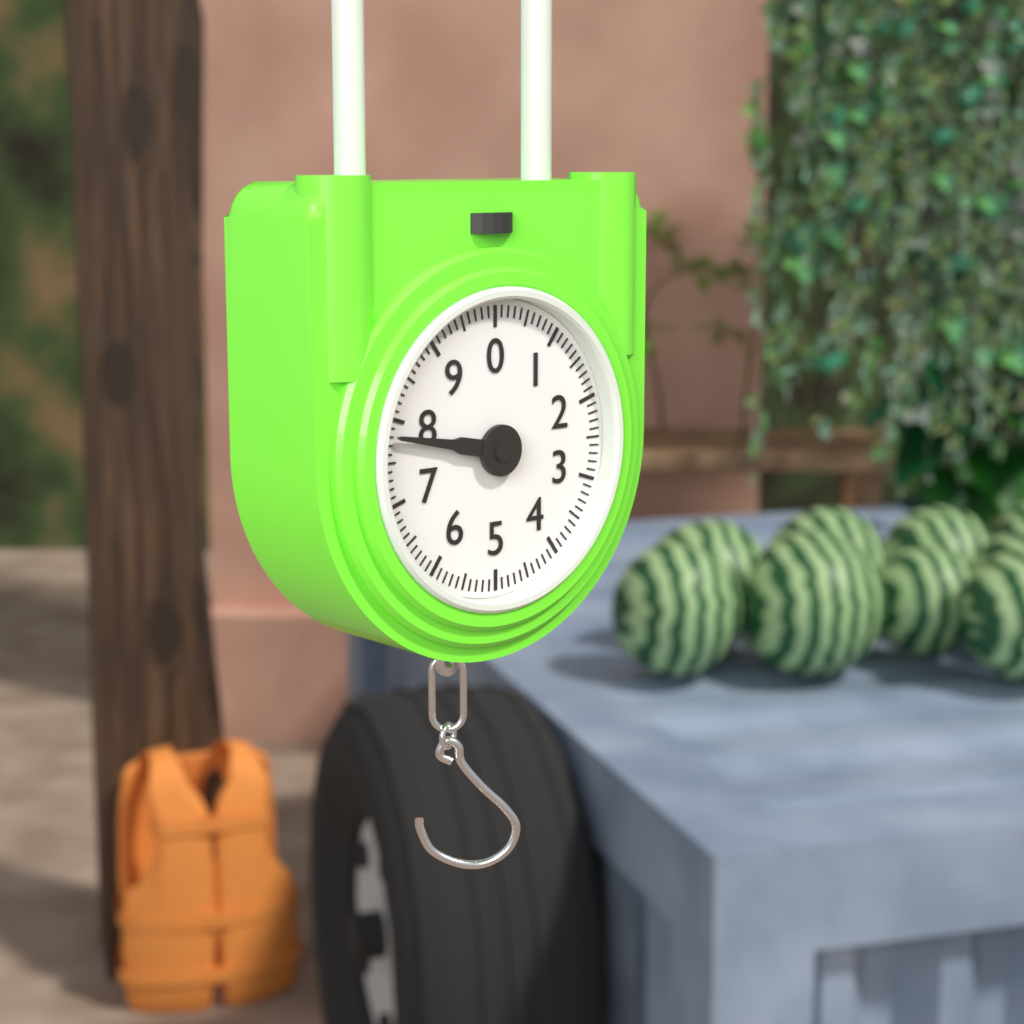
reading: 7.8 (no unit)
